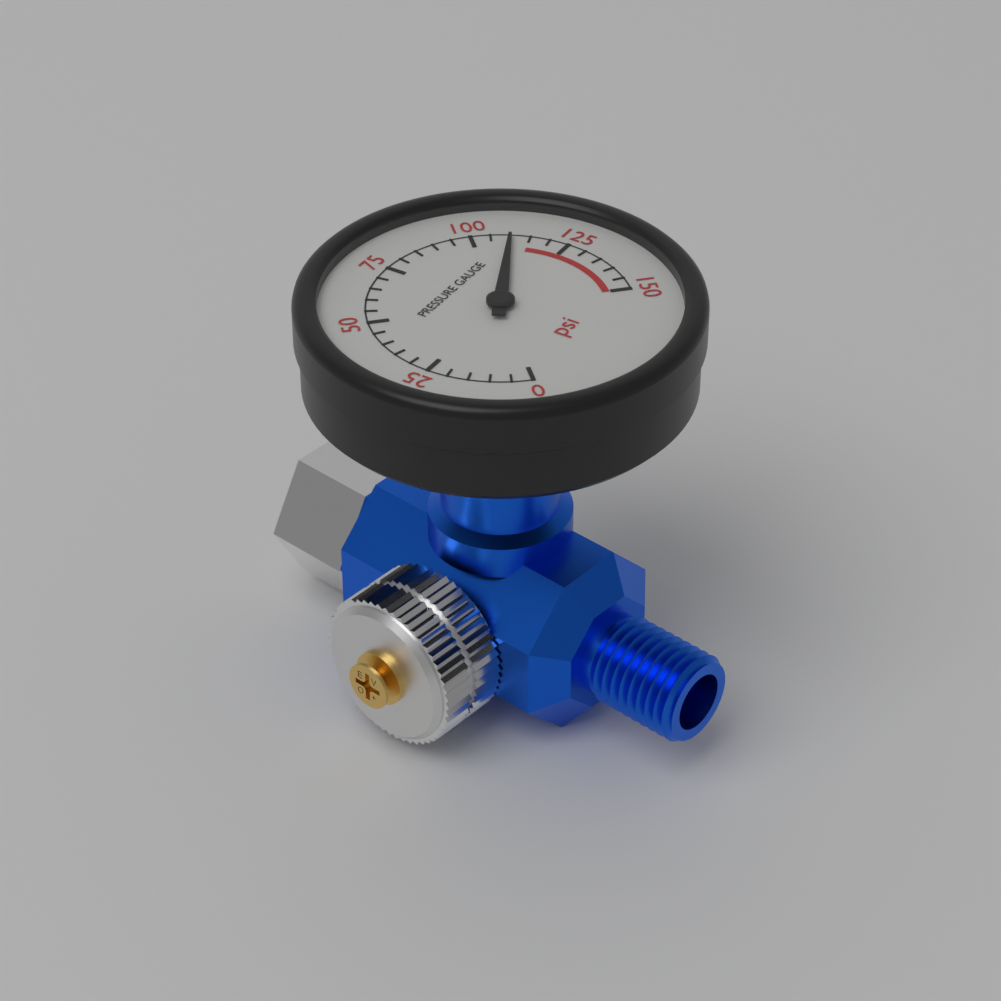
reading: 110 psi
